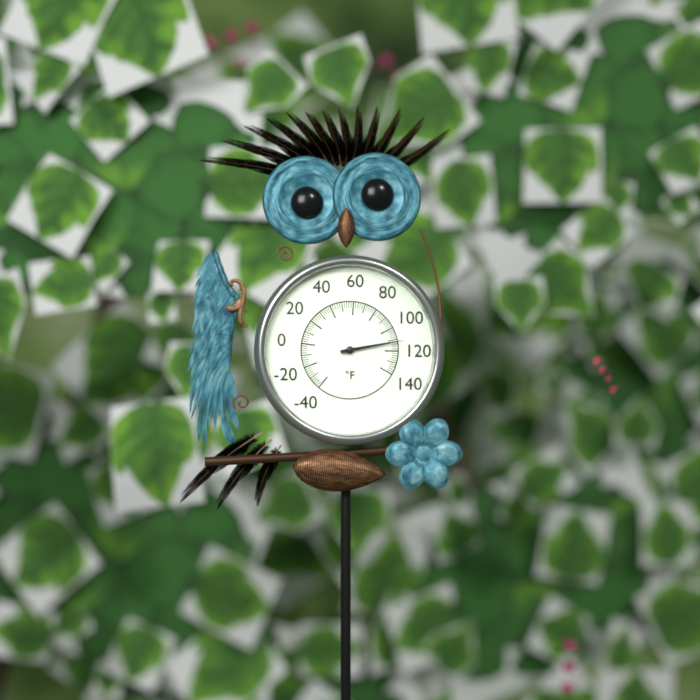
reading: 112 °F
